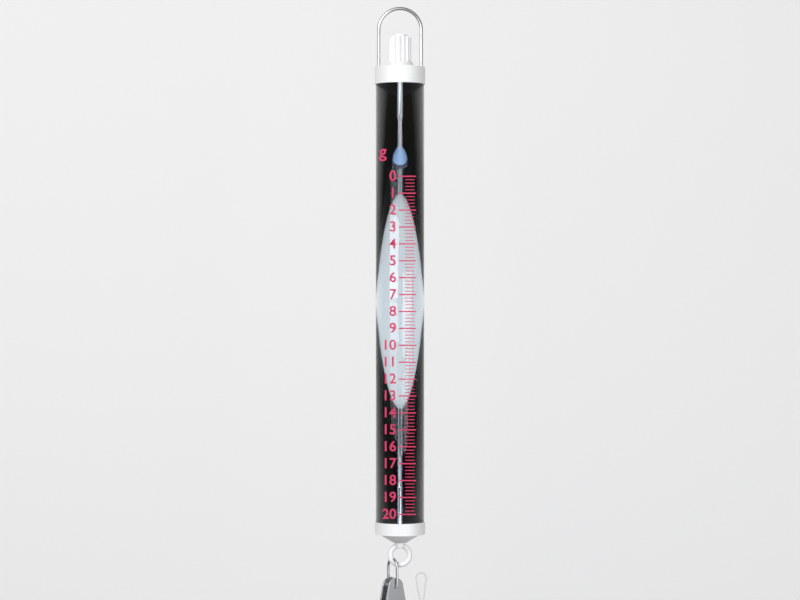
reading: 0.0 g
